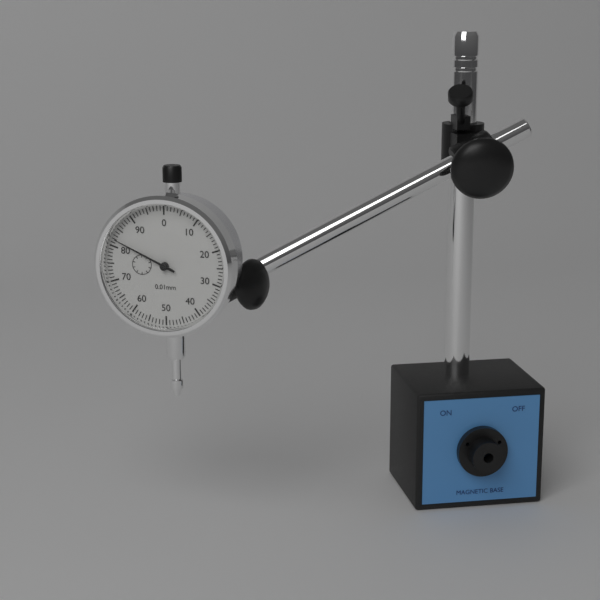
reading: 0.82 mm
